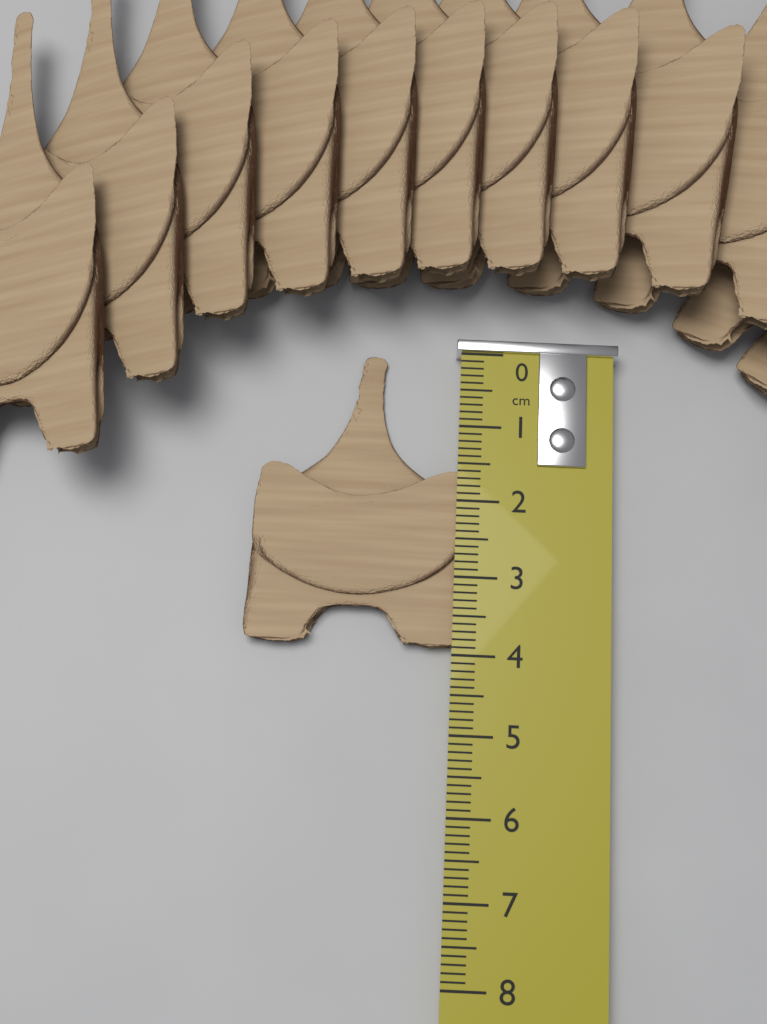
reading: 3.9 cm
